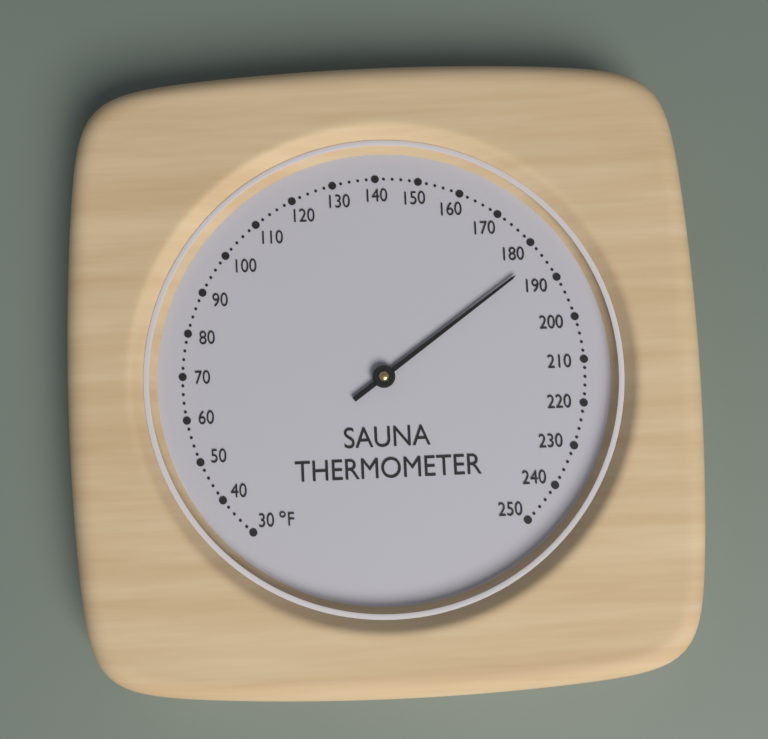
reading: 184 °F
